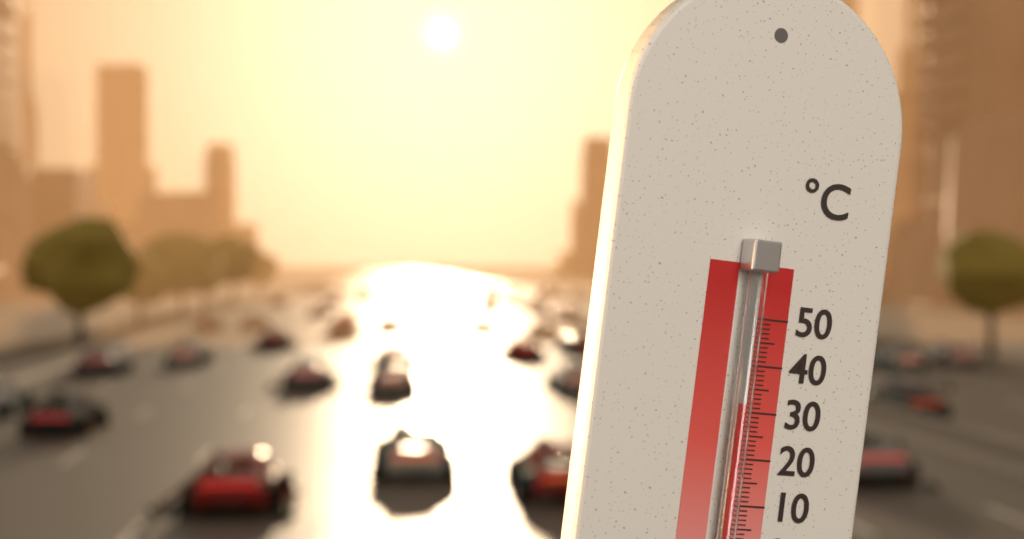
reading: 32 °C
